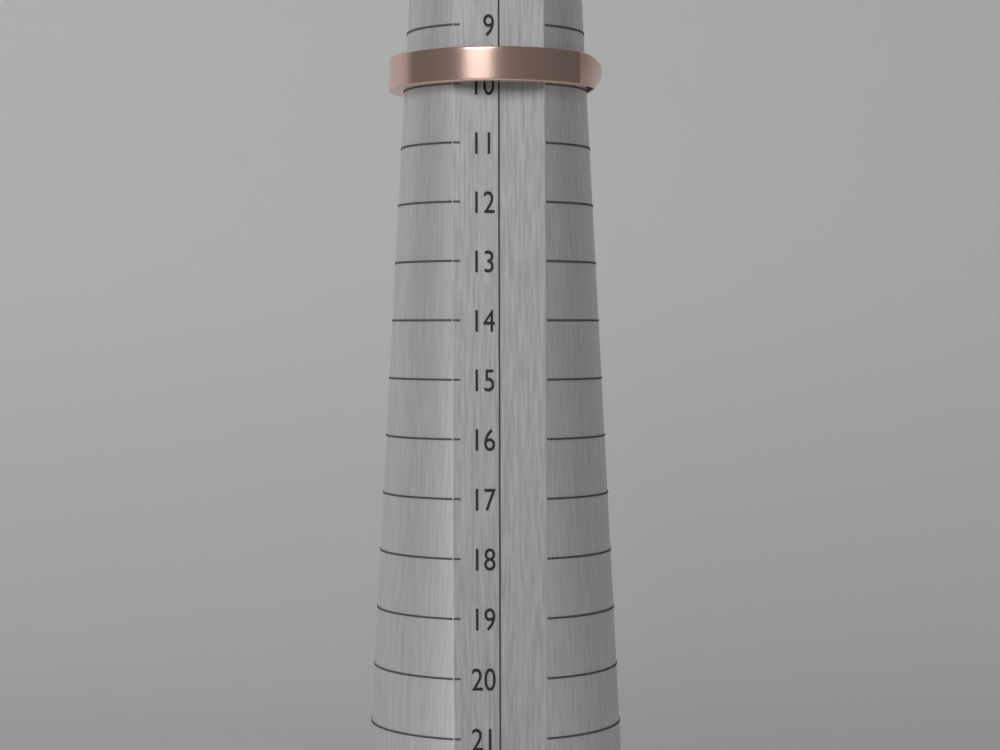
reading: 10 (no unit)
